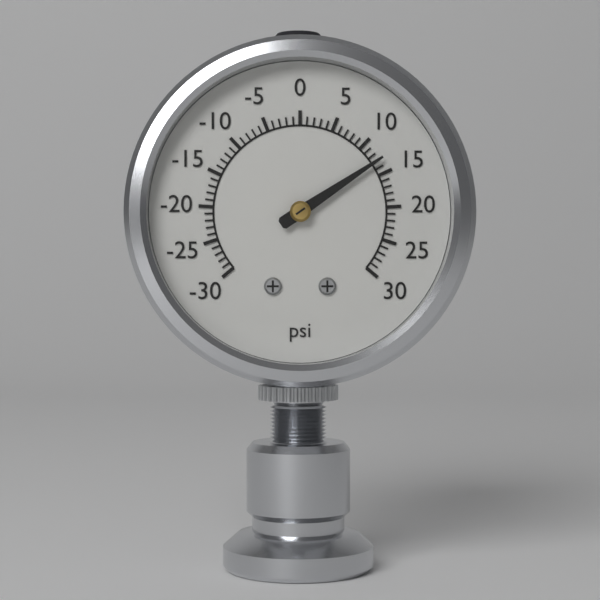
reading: 13 psi
